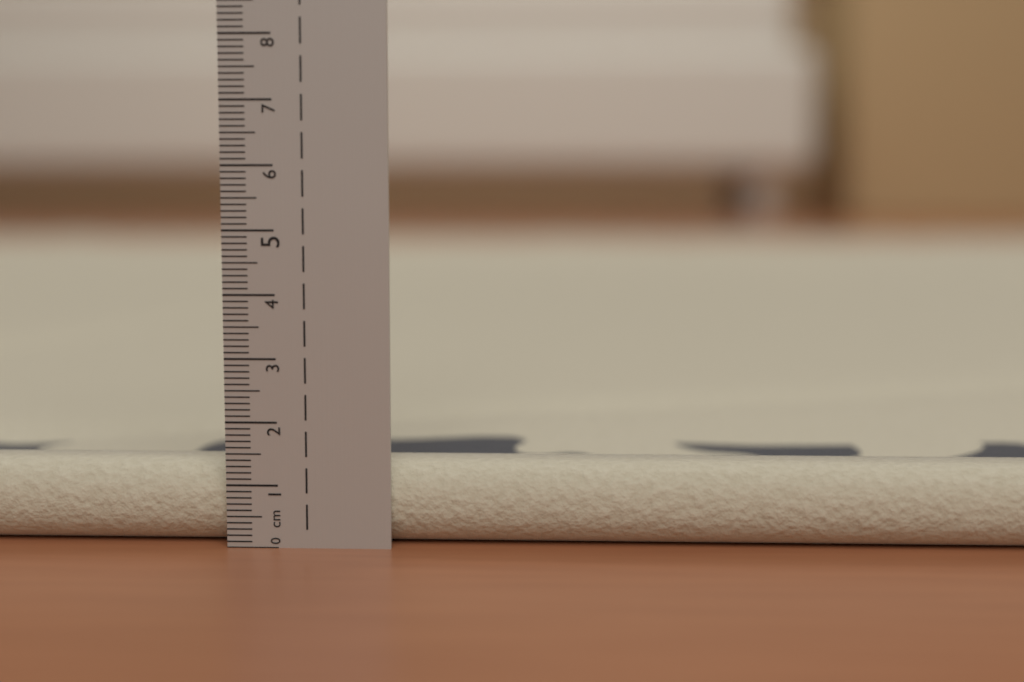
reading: 1.3 cm
